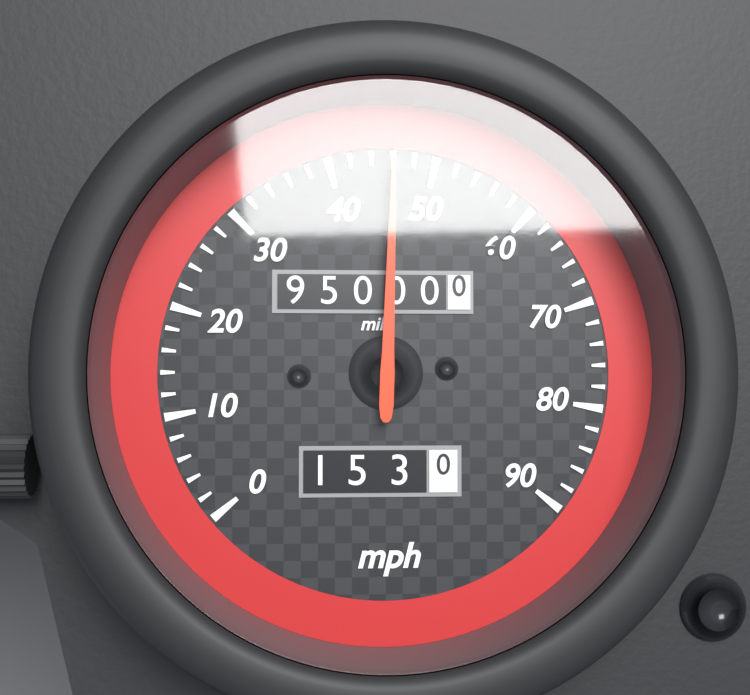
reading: 46 mph
